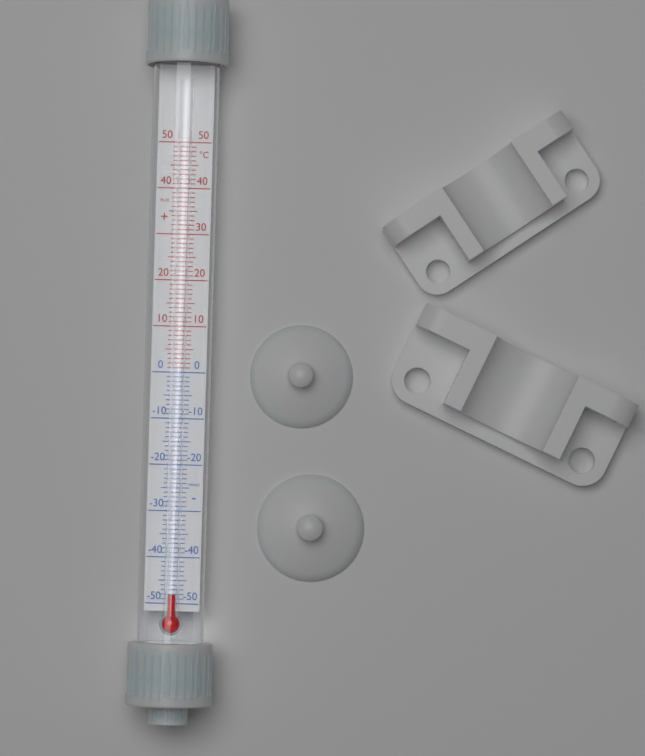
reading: -48 °C
